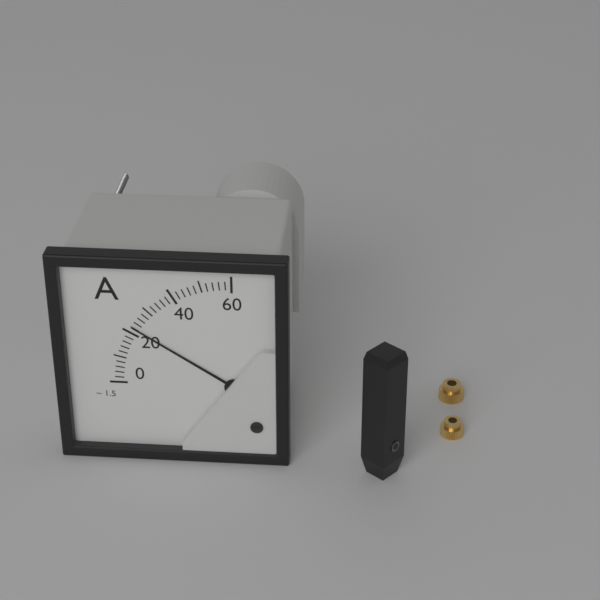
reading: 22 A
